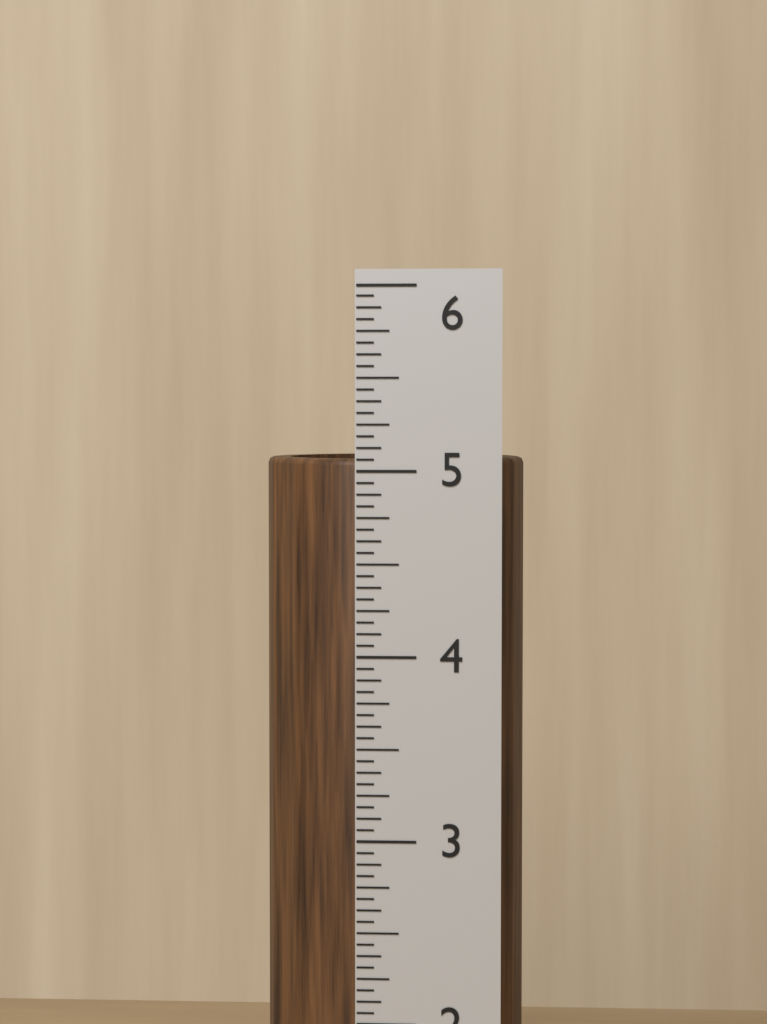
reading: 5.0625 in
